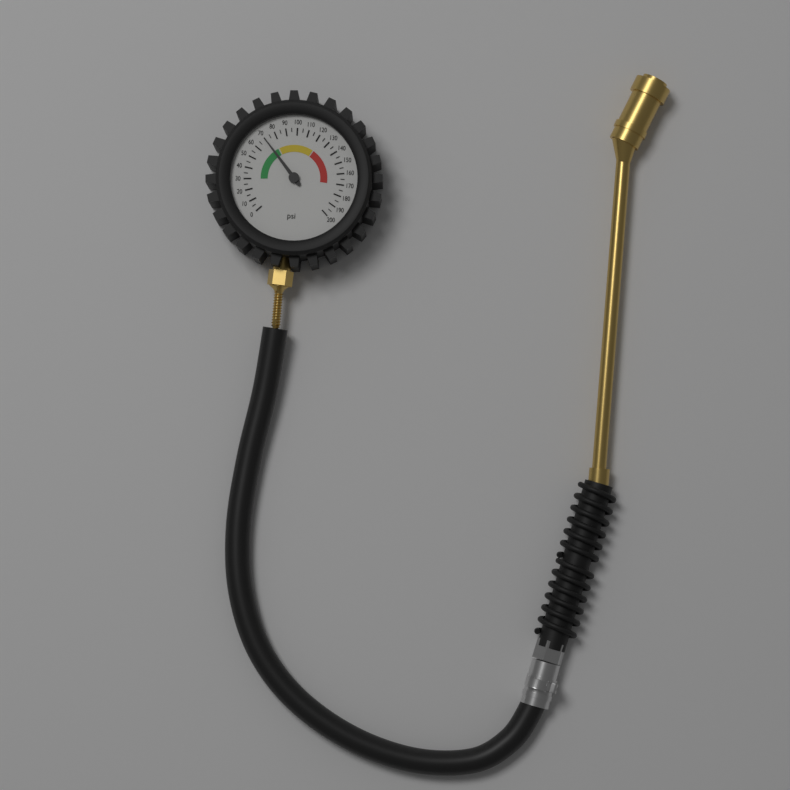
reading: 70 psi
